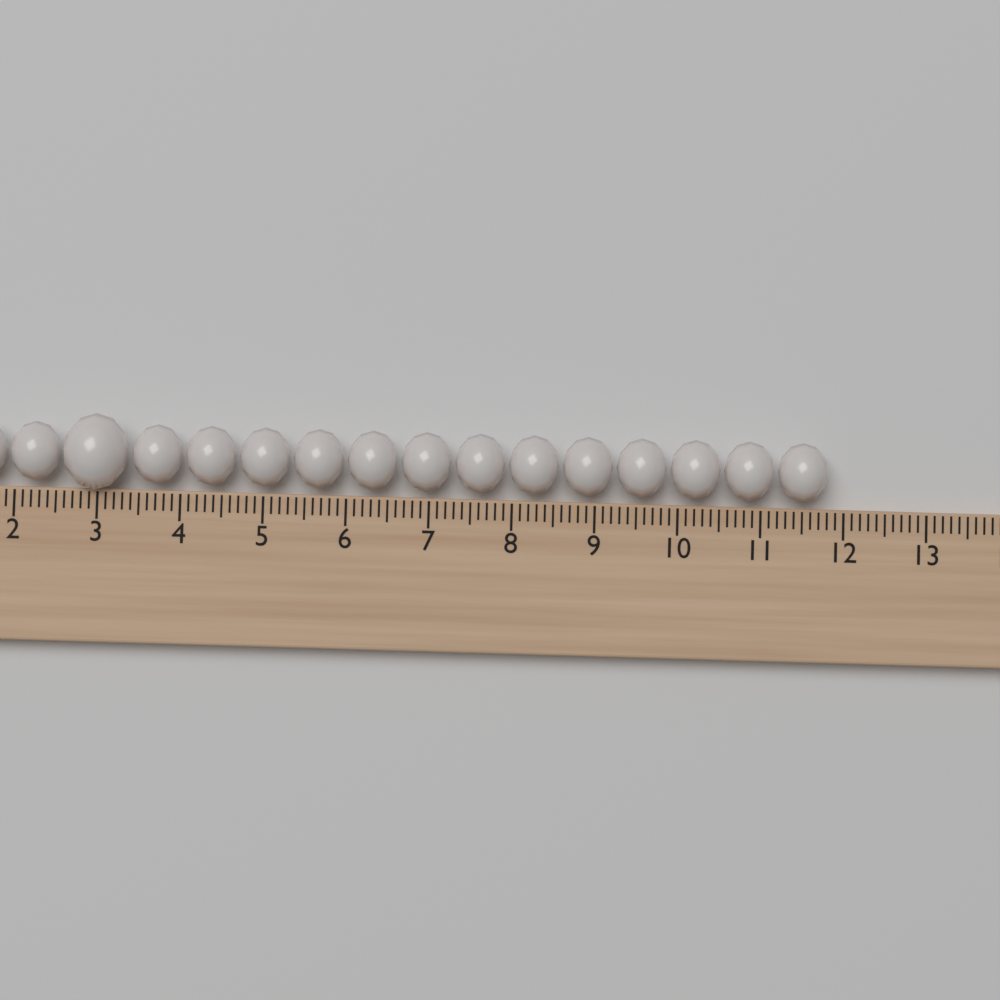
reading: 11.8 (no unit)
